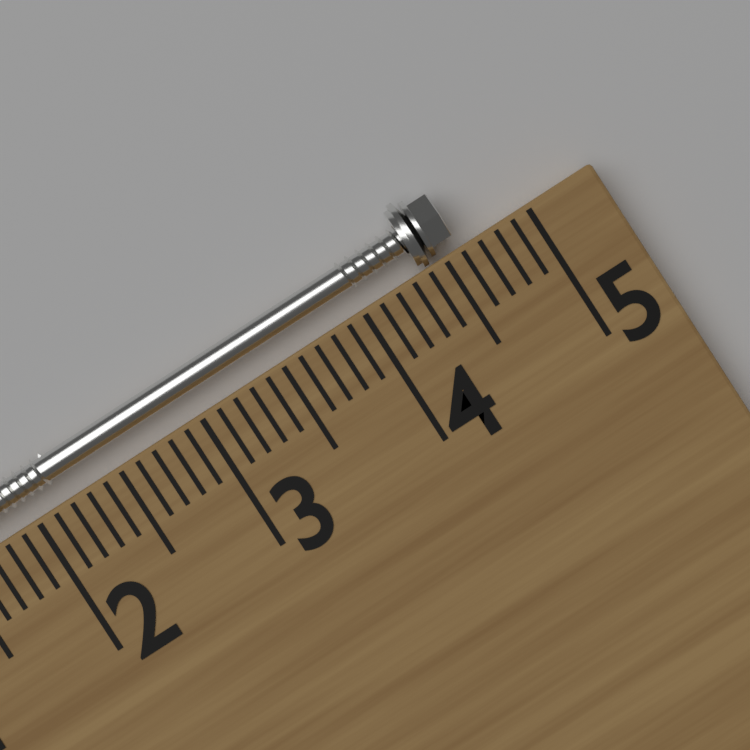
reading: 4.6 cm
